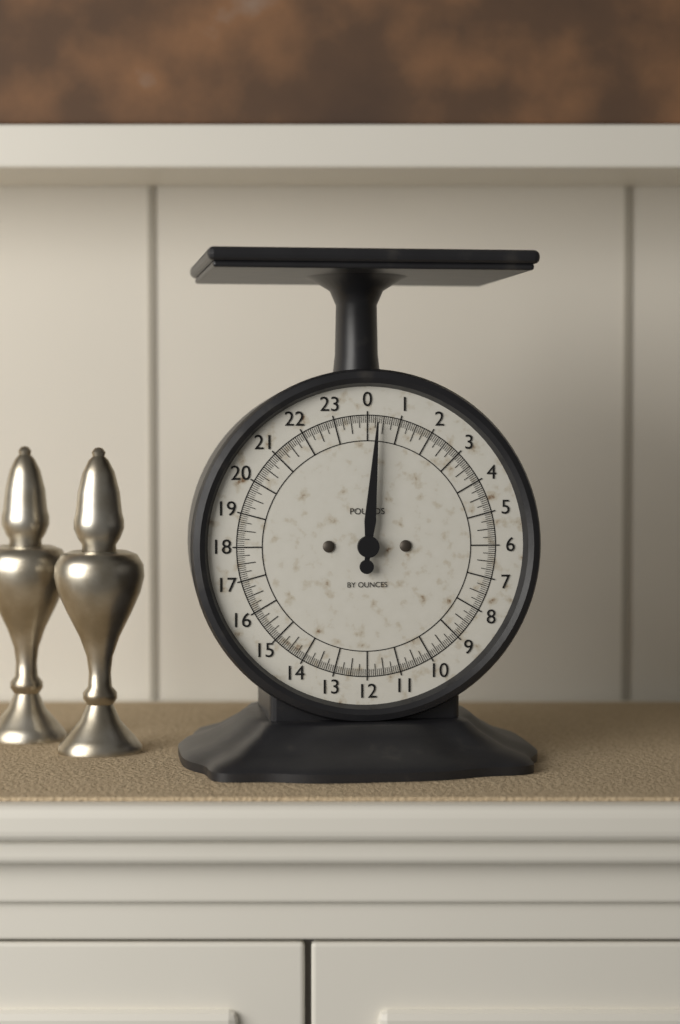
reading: 0.3000 lb
